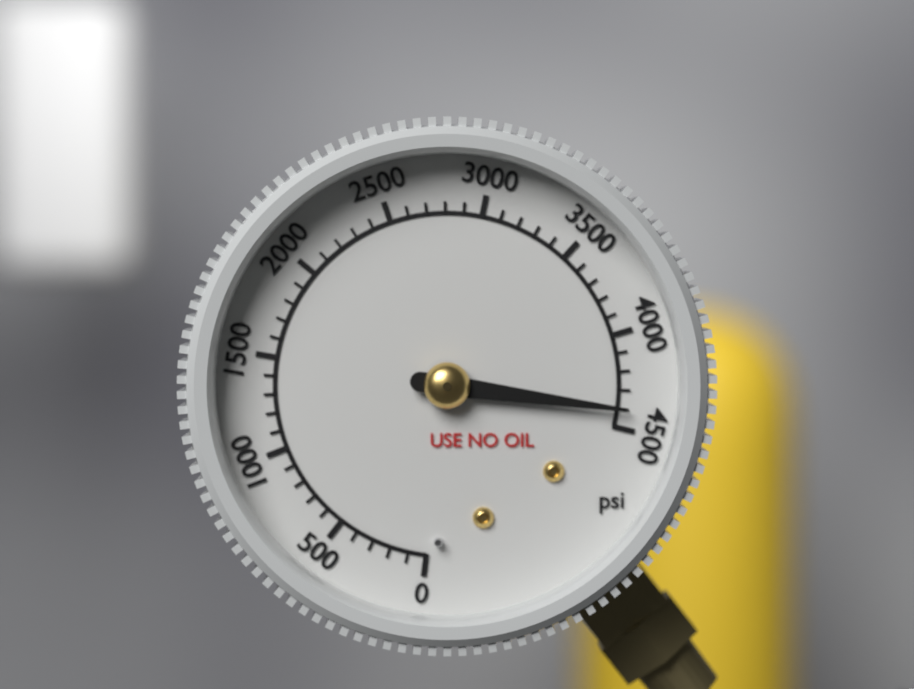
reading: 4400 psi
